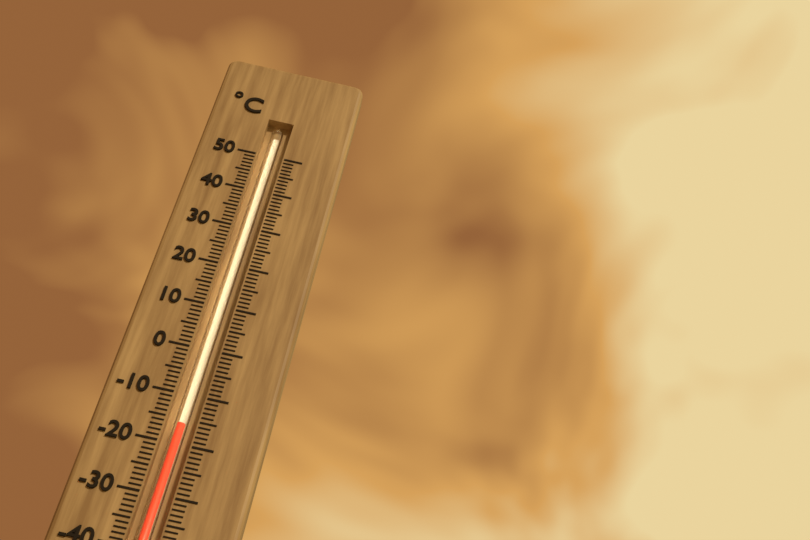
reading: -16 °C
